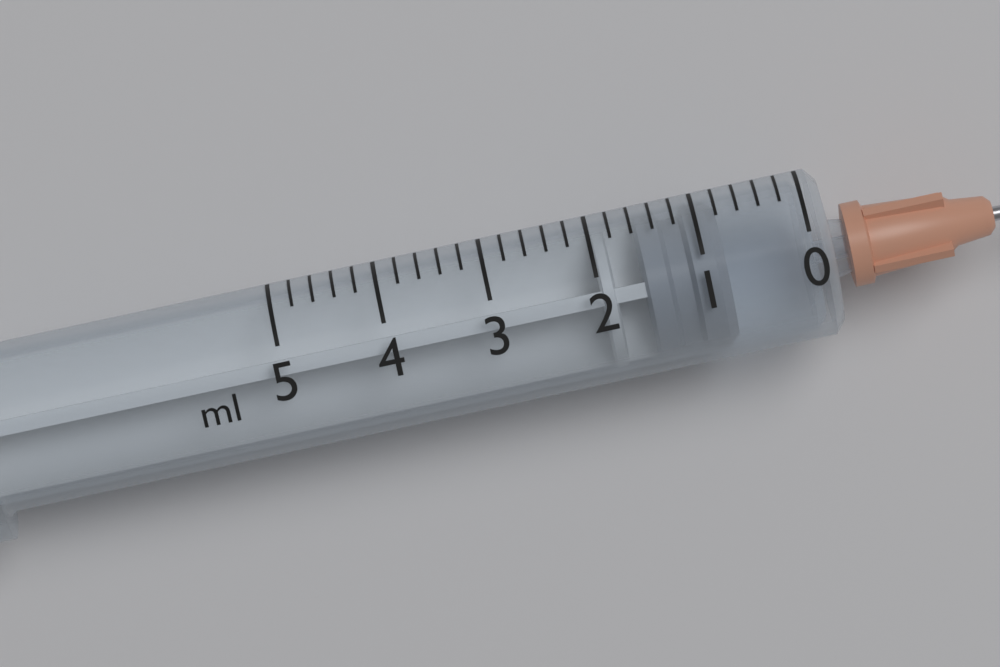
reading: 0.8 ml
